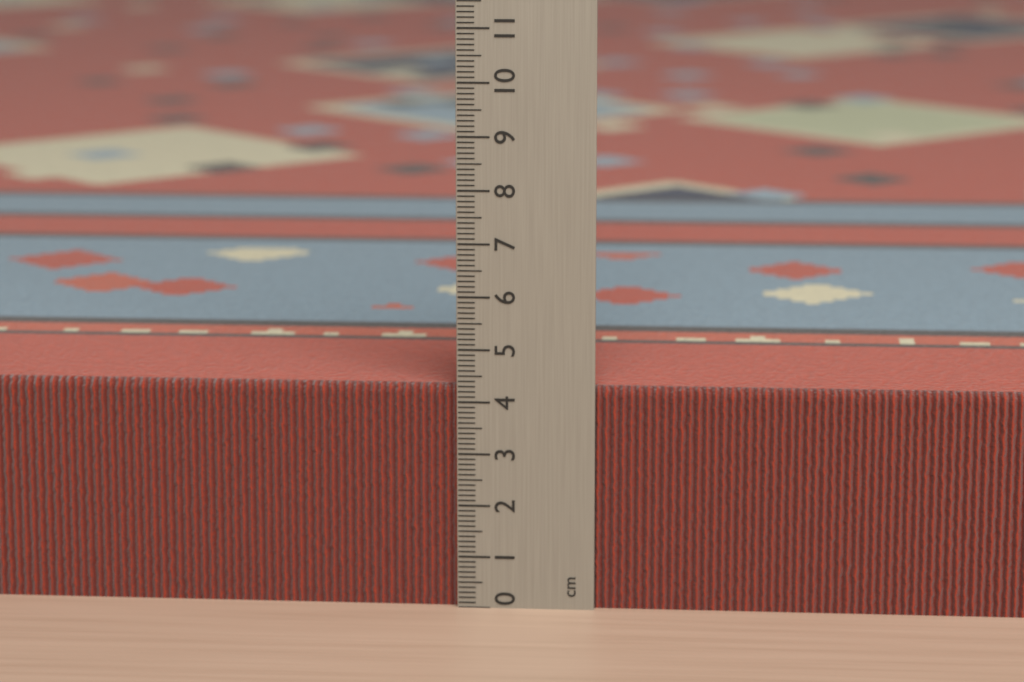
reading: 4.3 cm
